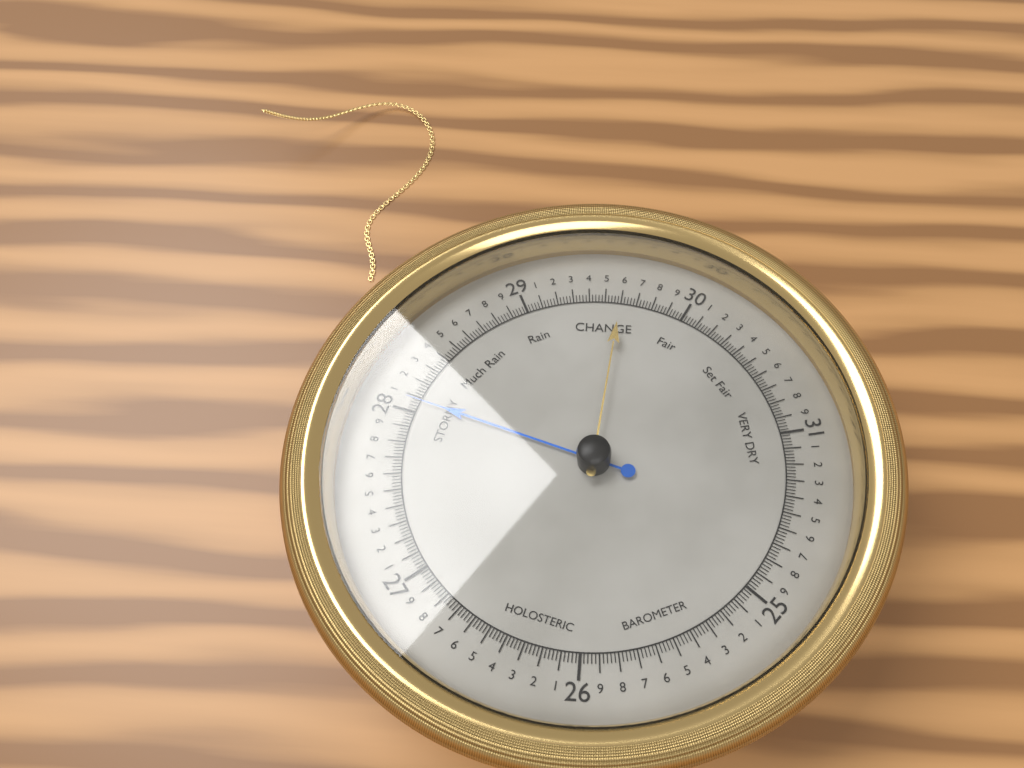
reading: 28.08 (no unit)
